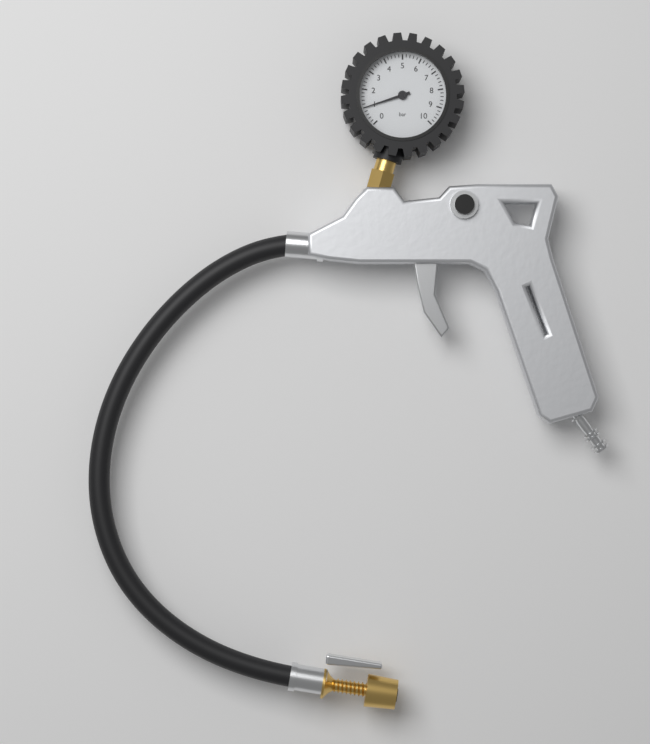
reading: 1.0 bar
